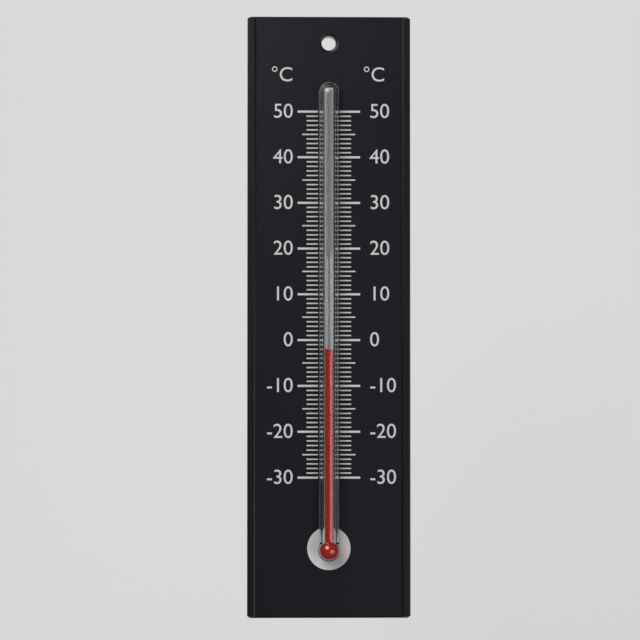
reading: -2 °C
